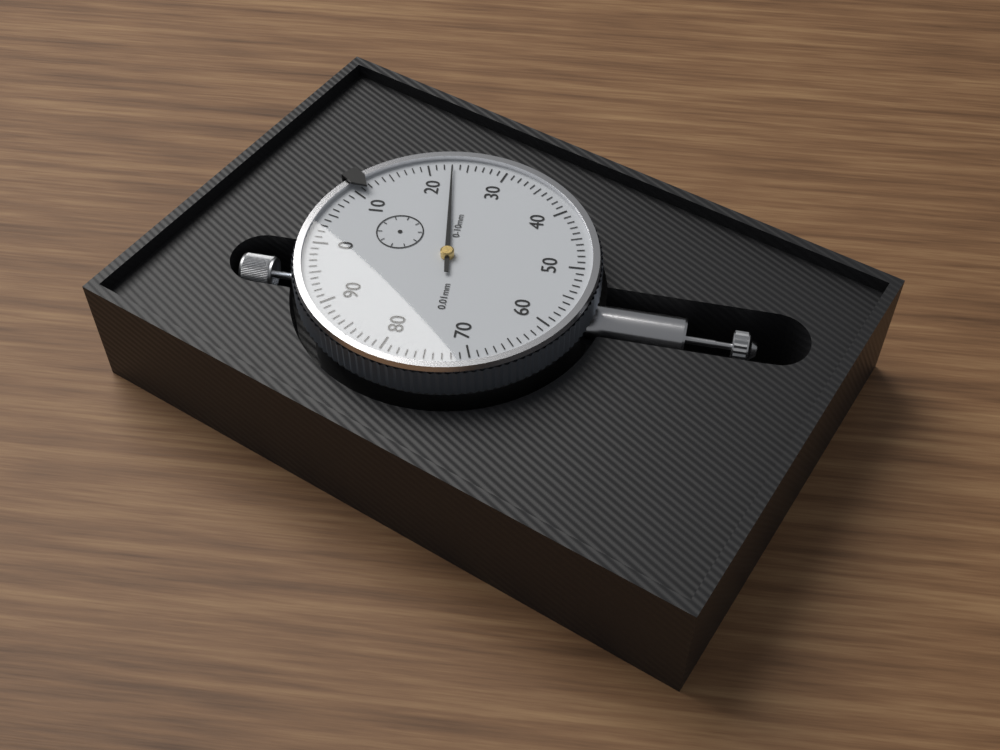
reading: 0.23 mm
